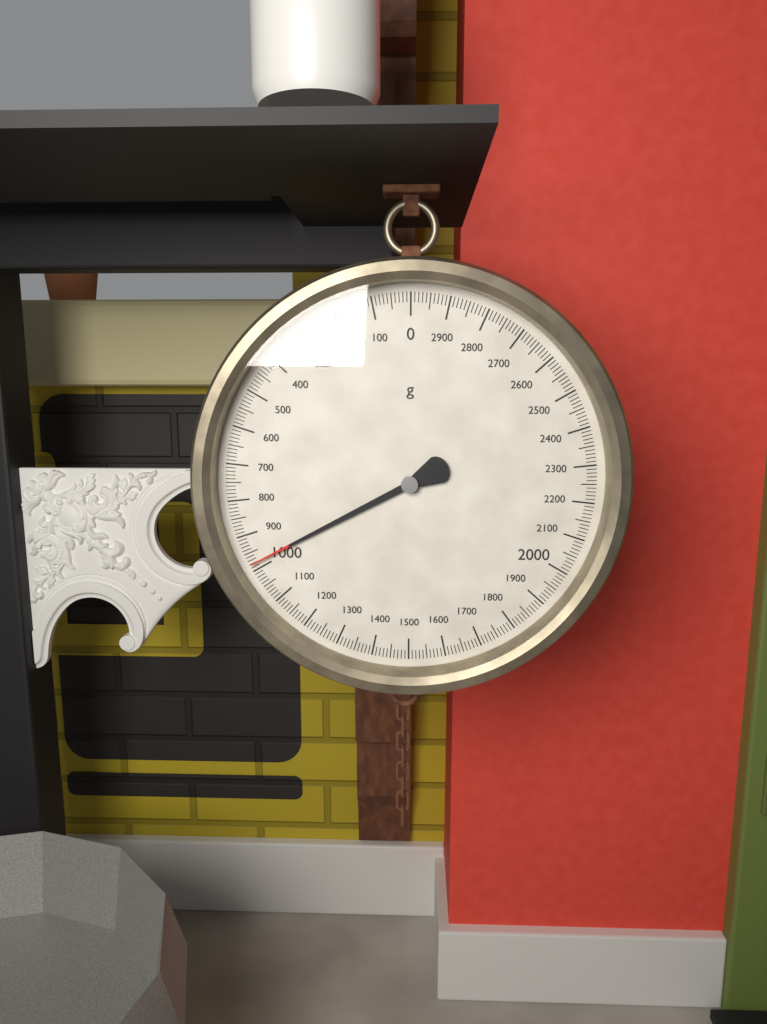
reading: 980 g
